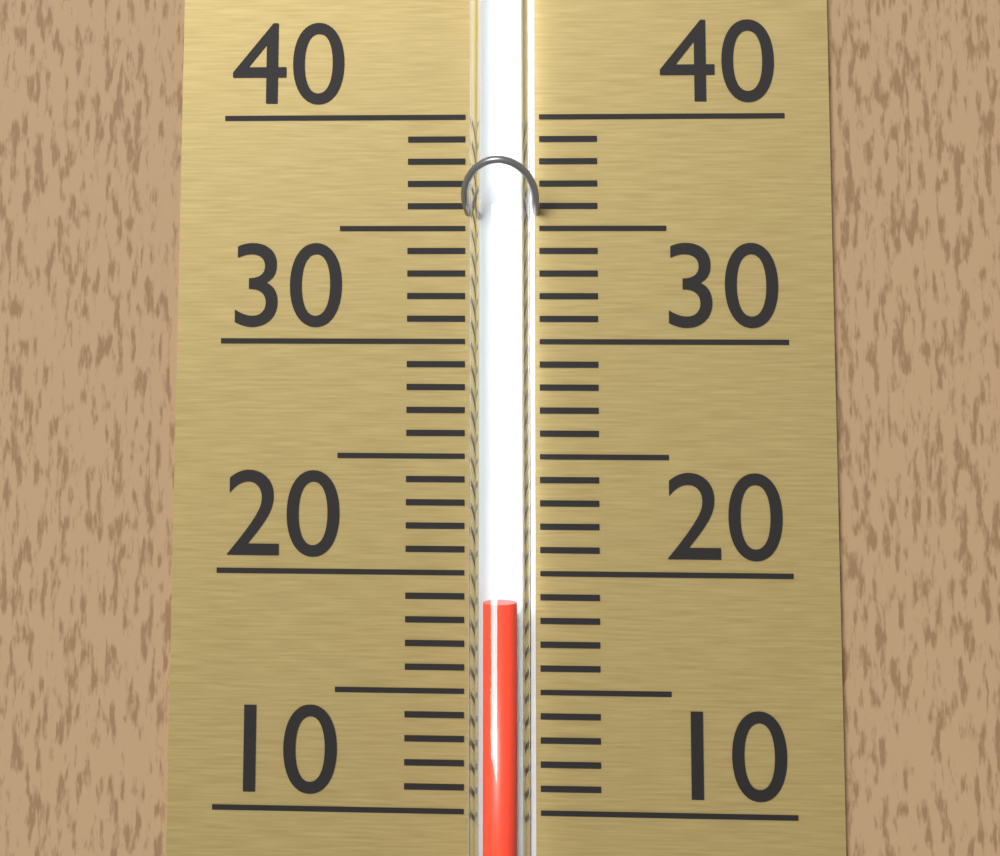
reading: 19 (no unit)
